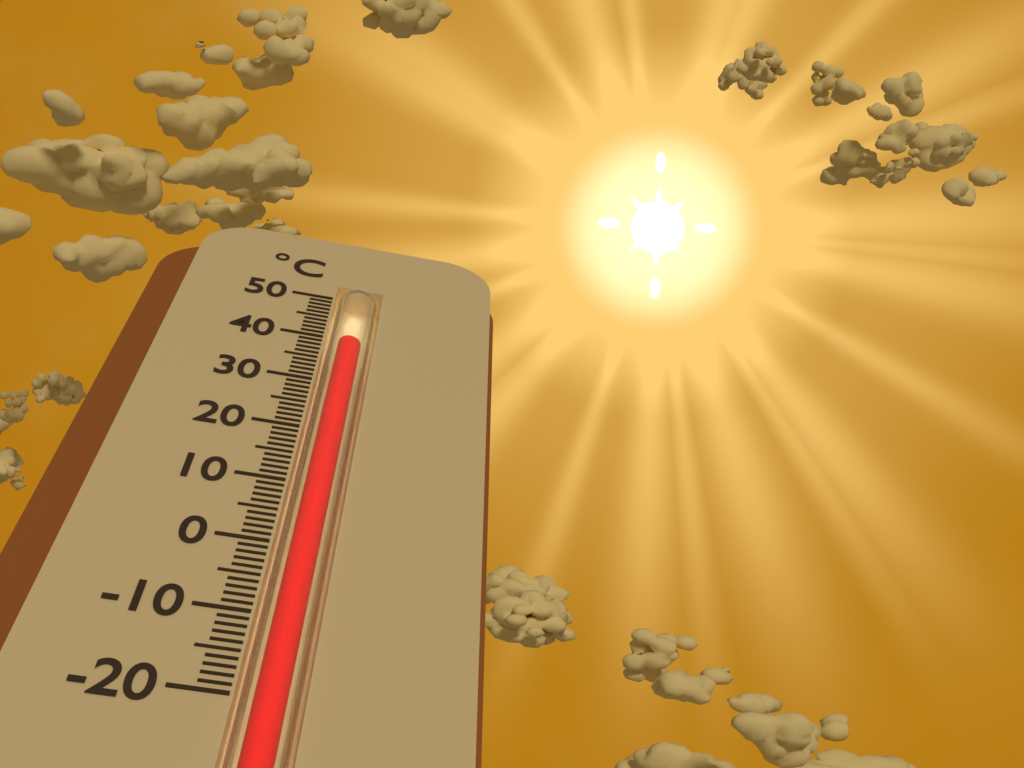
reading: 40 °C
